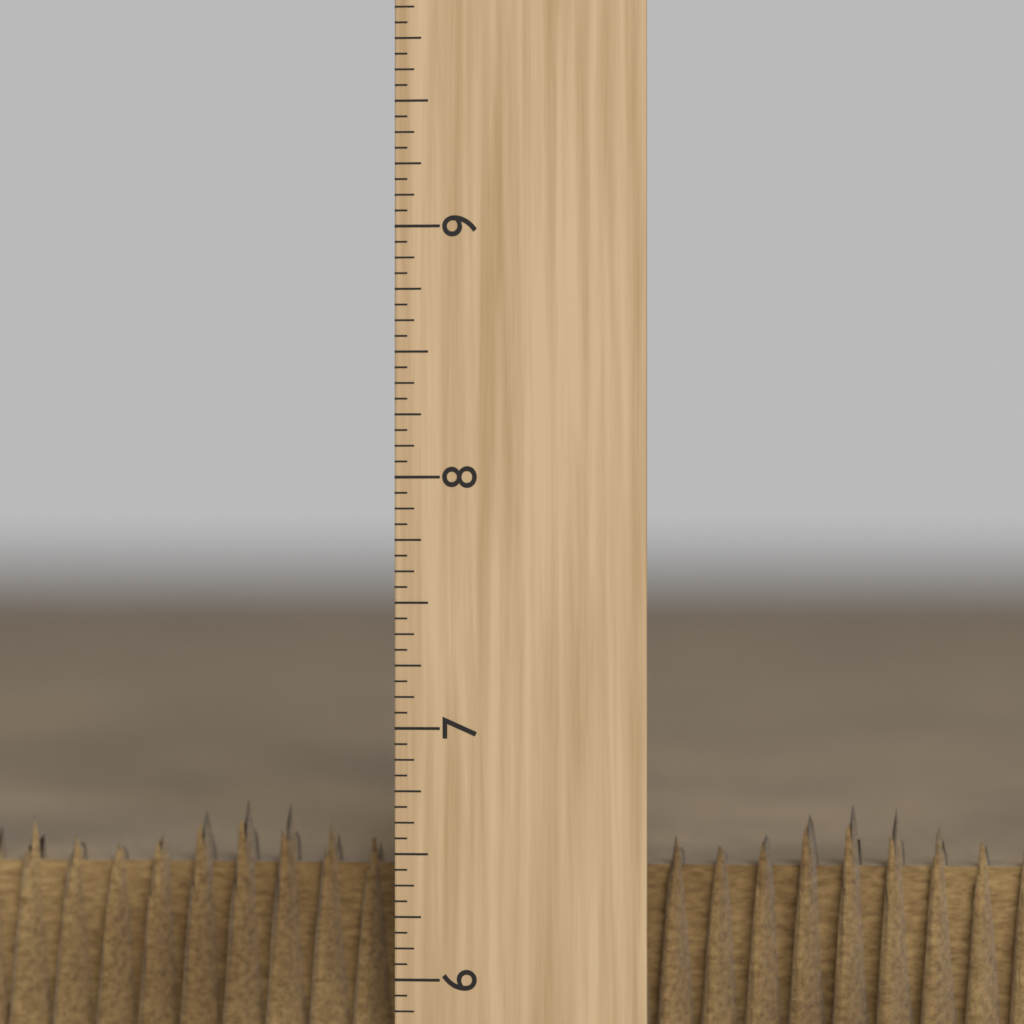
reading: 6.6875 inch
